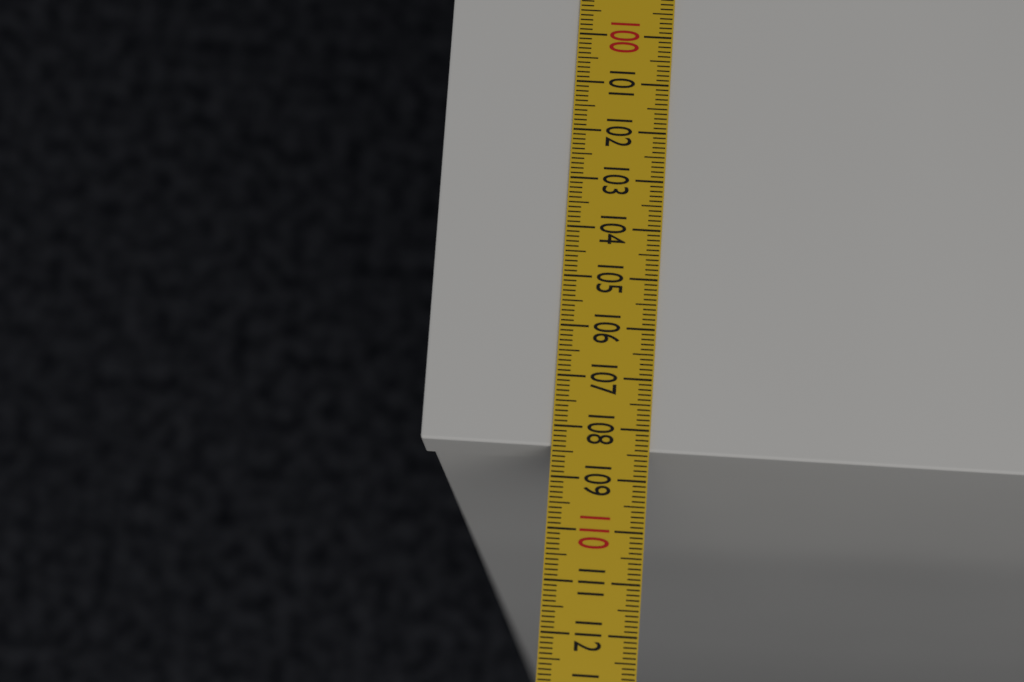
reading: 108.4 cm
